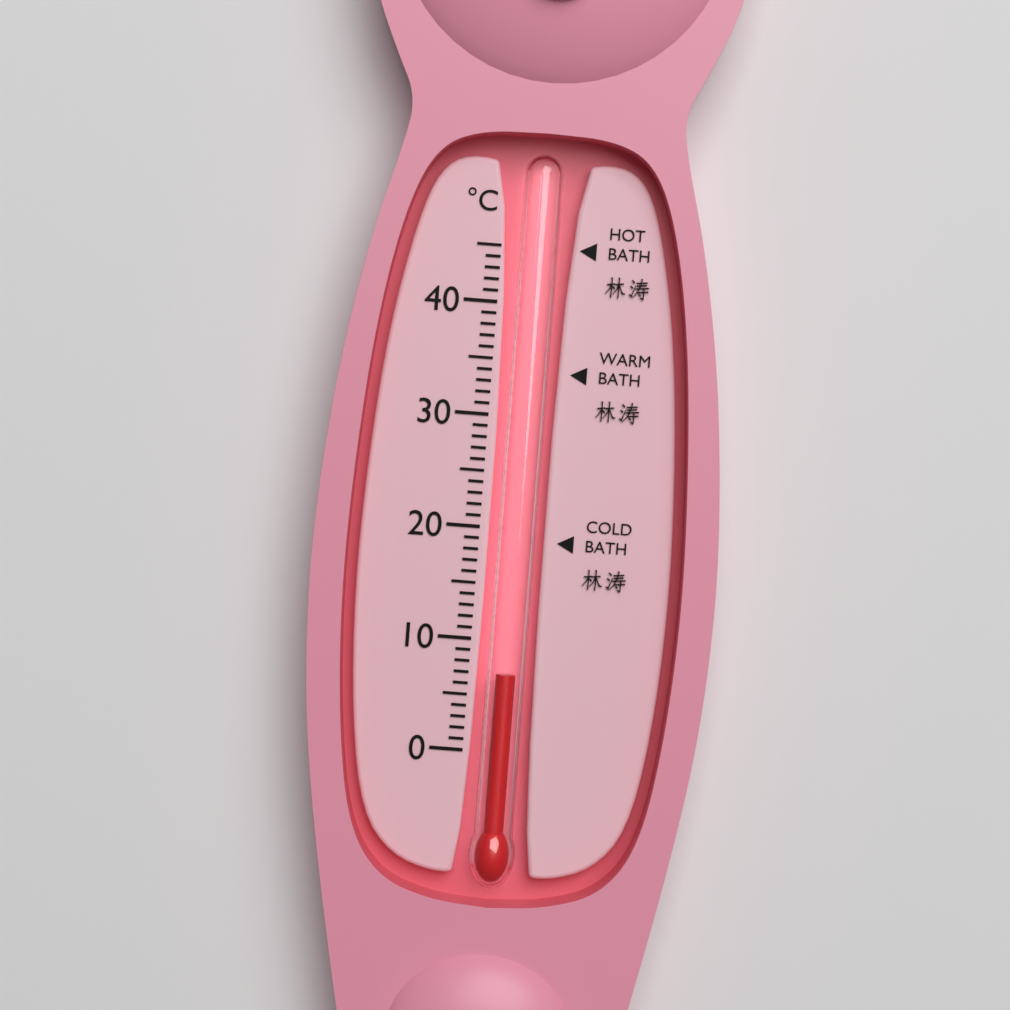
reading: 7 °C
